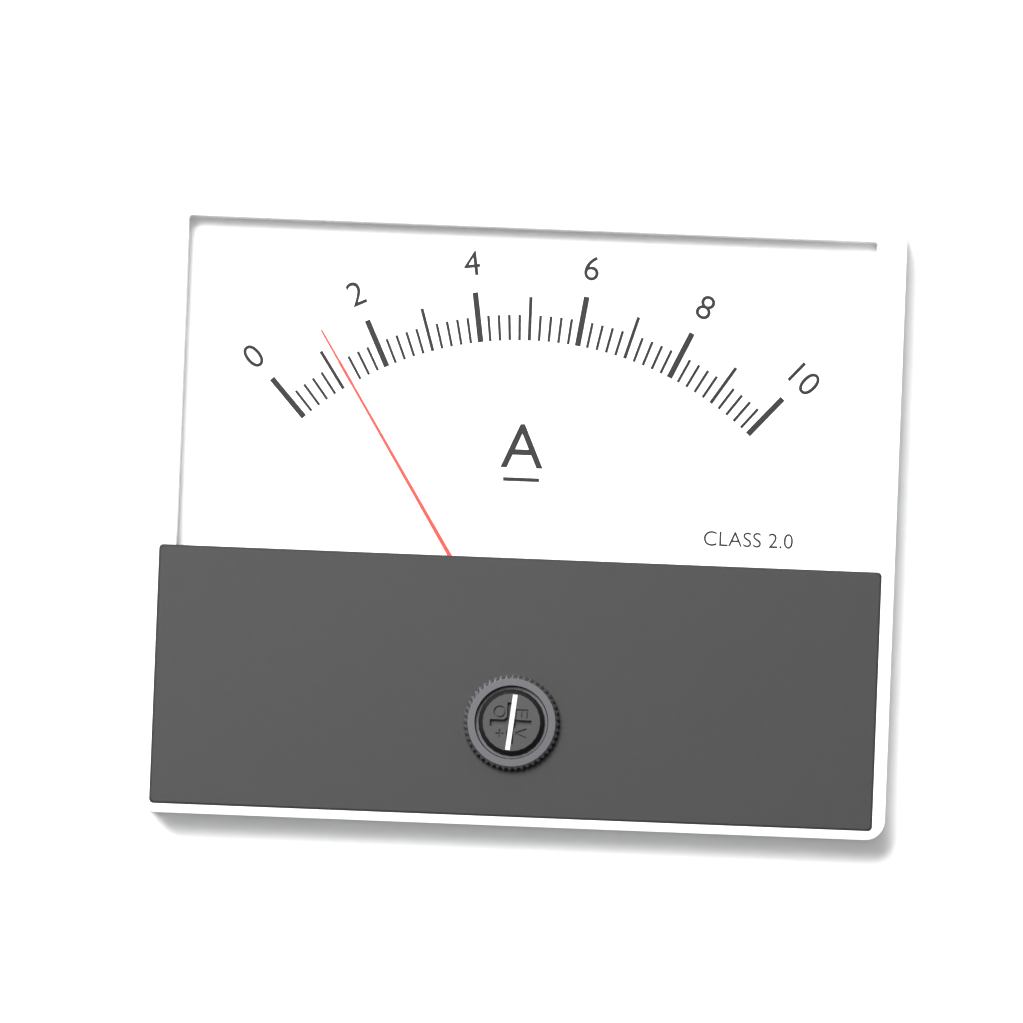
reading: 1.2 A
